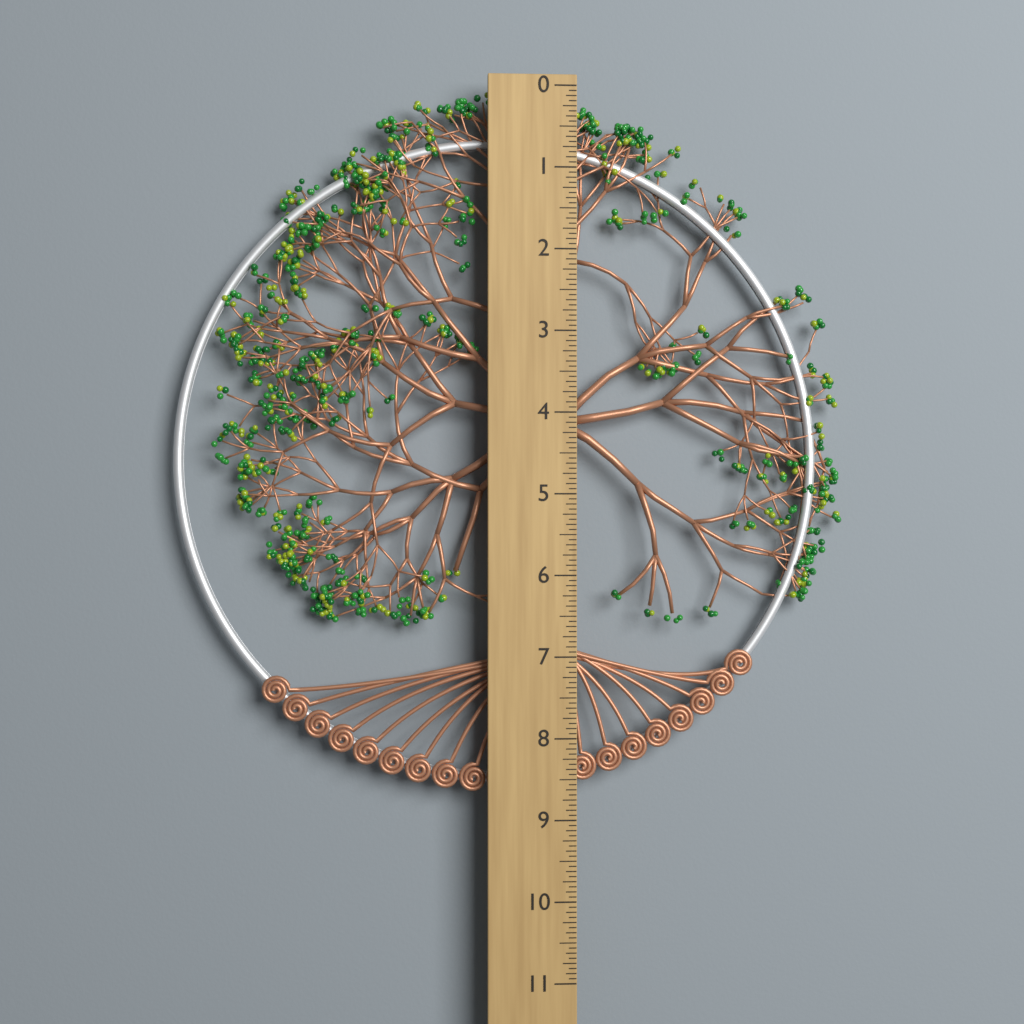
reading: 8.6875 (no unit)
